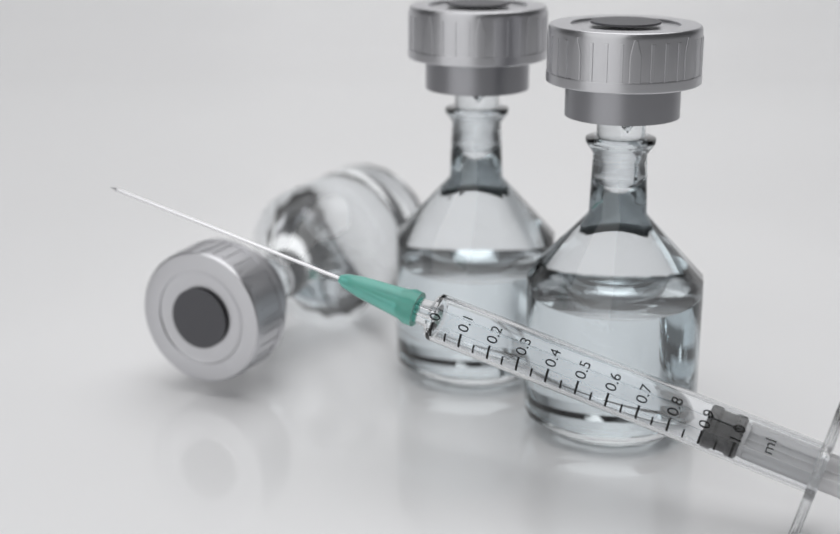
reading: 0.90 ml
